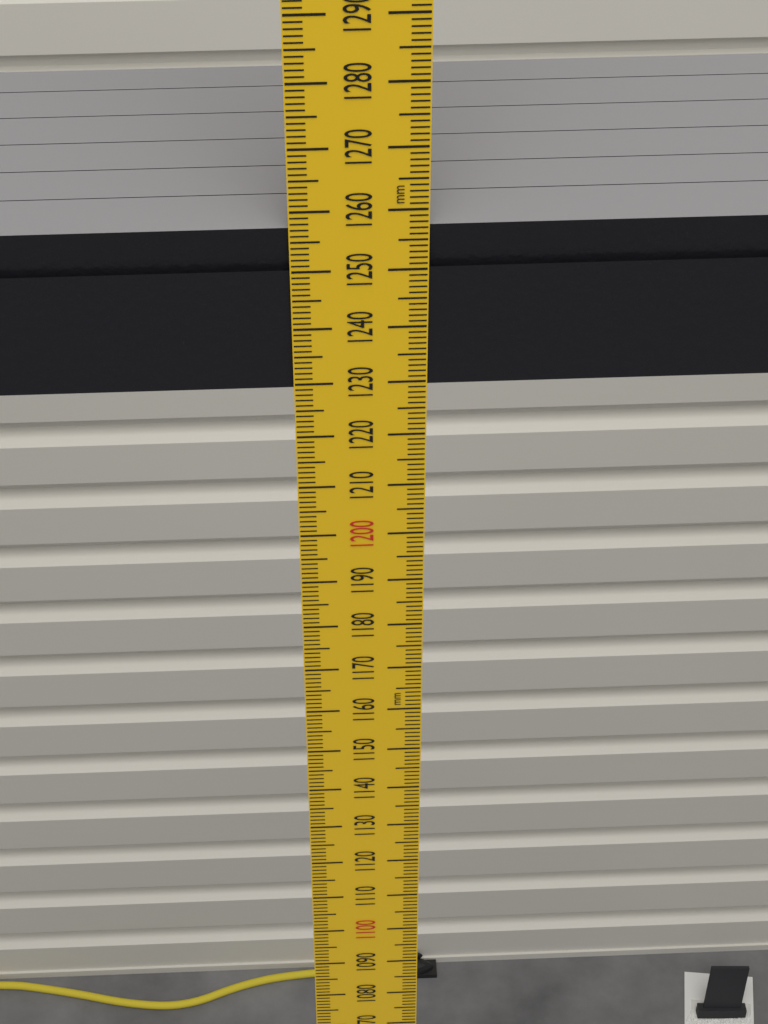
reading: 1257 mm
